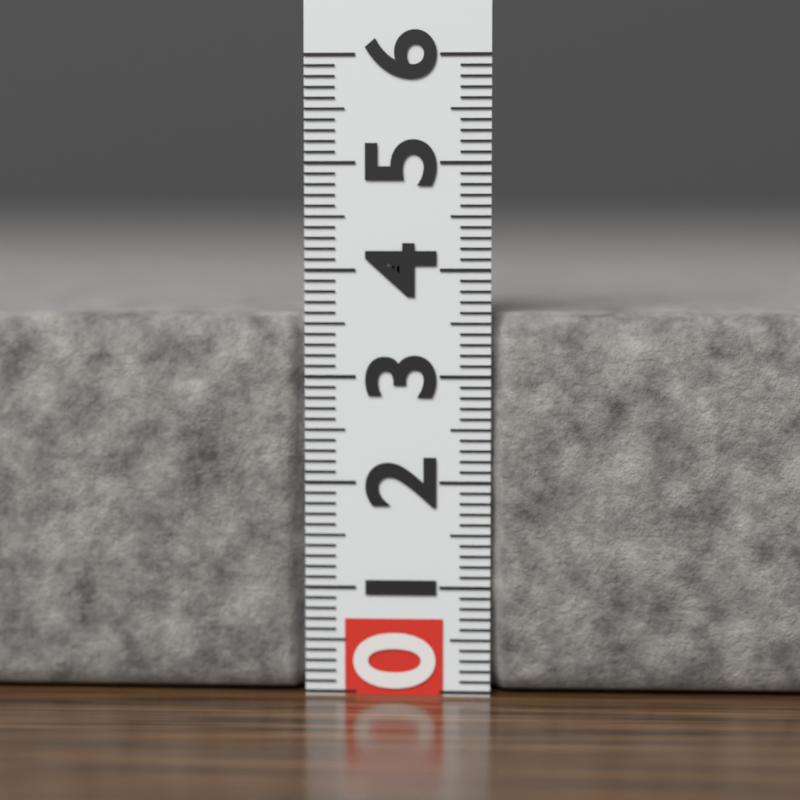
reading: 3.6 (no unit)
